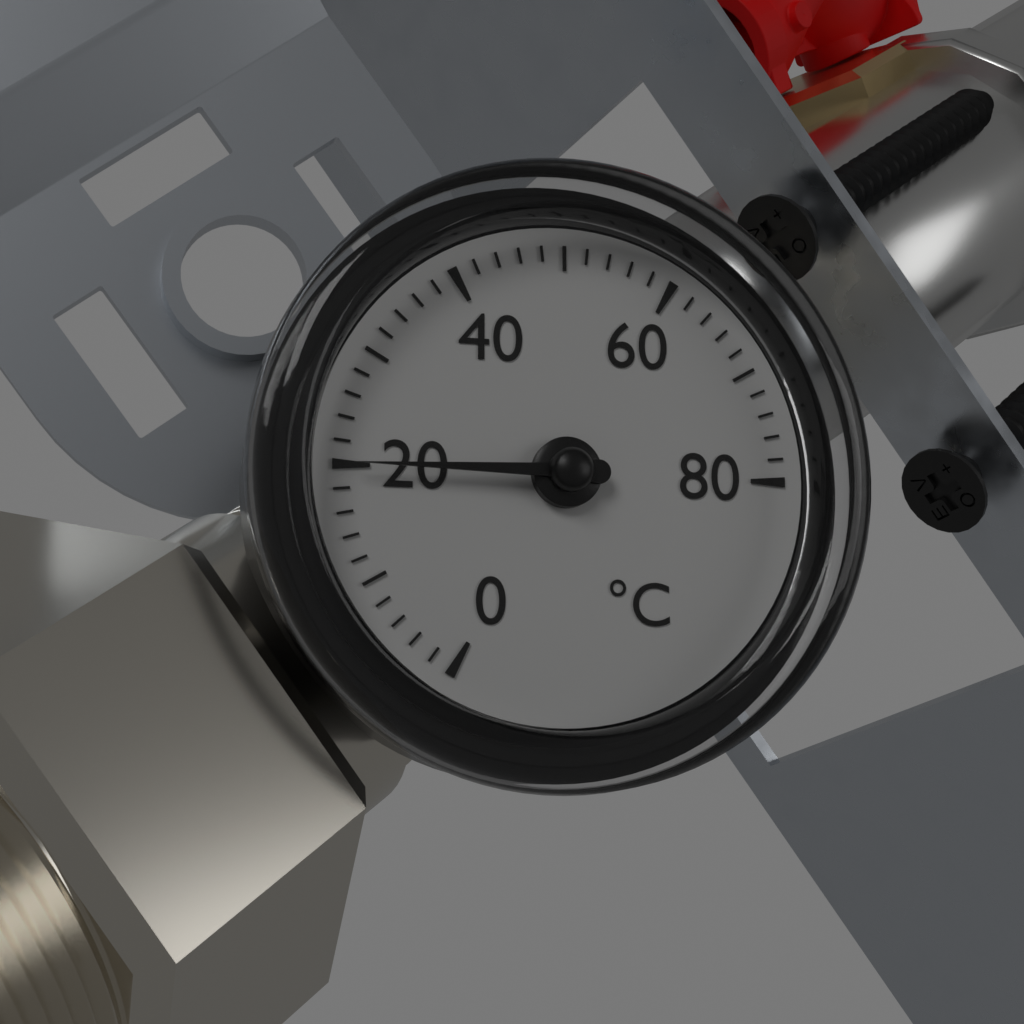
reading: 20 °C
